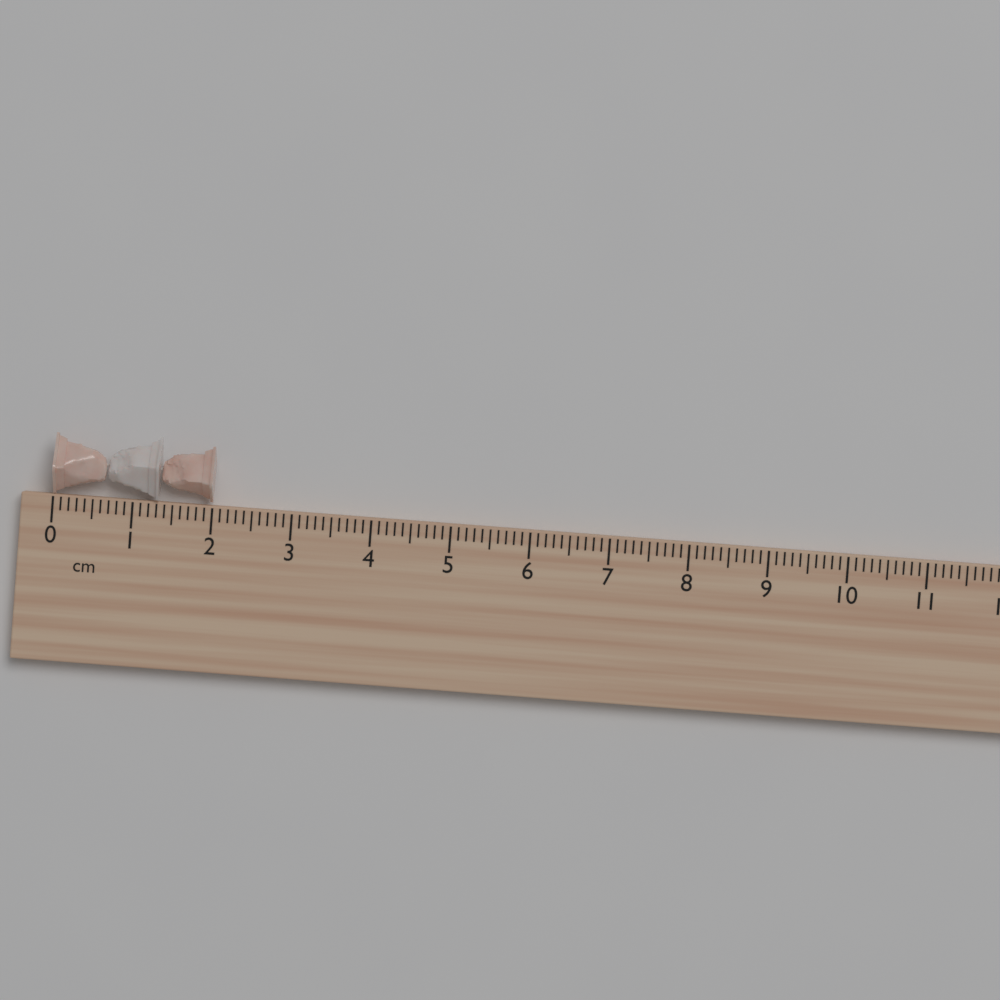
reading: 2.0 cm
